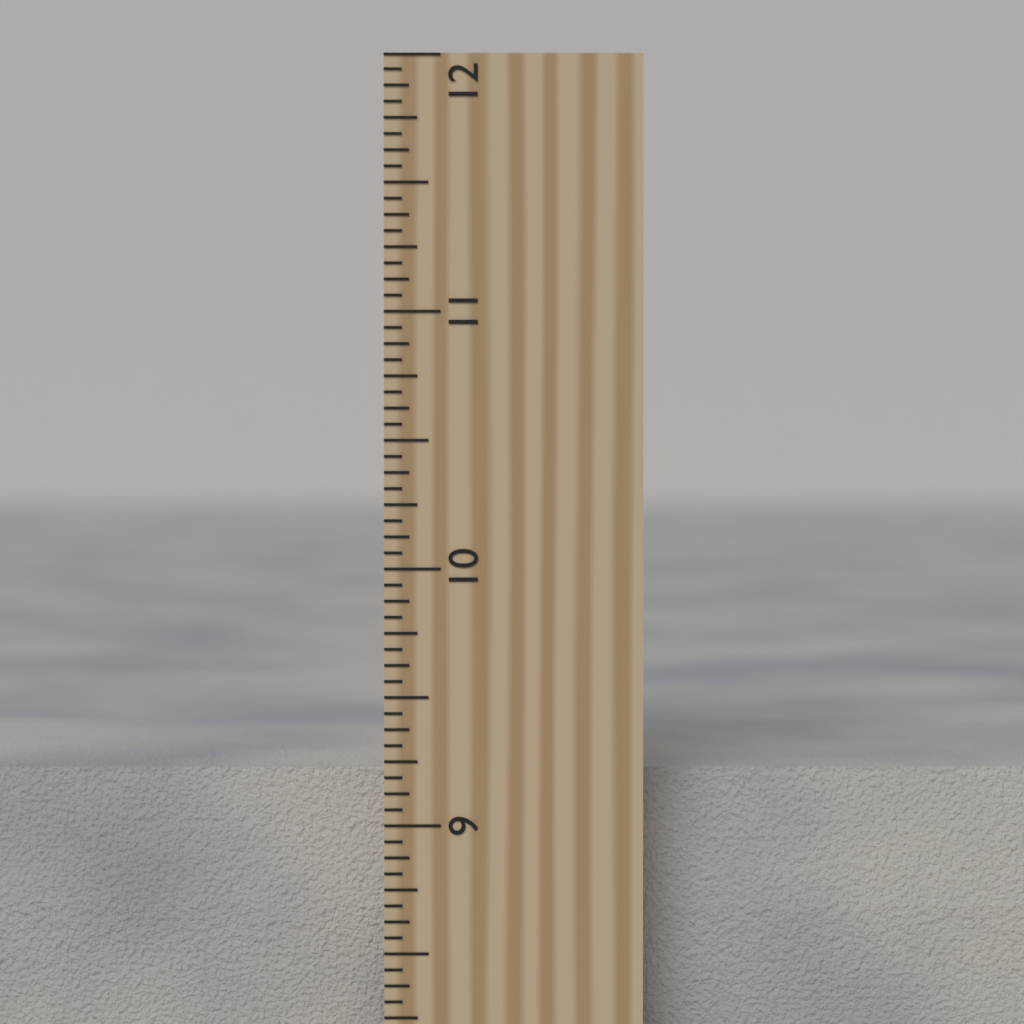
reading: 9.1875 inch
